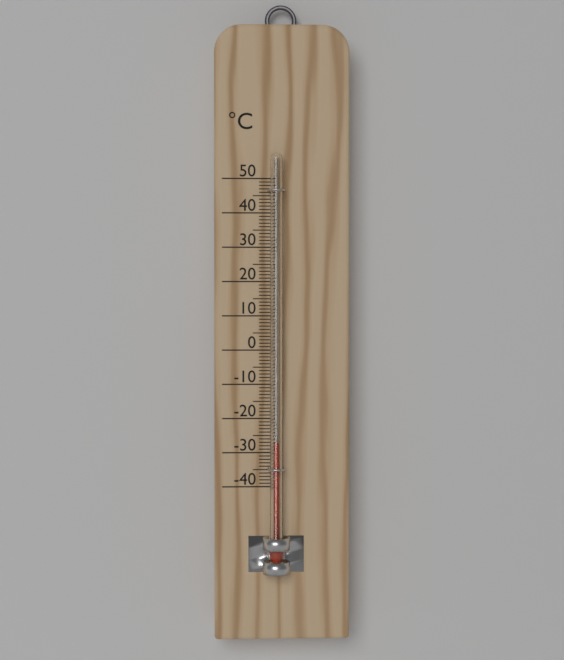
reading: -27 °C
